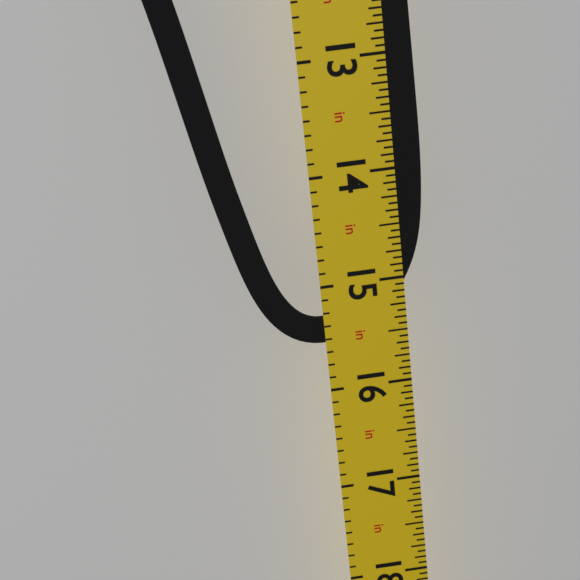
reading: 15.5625 in
